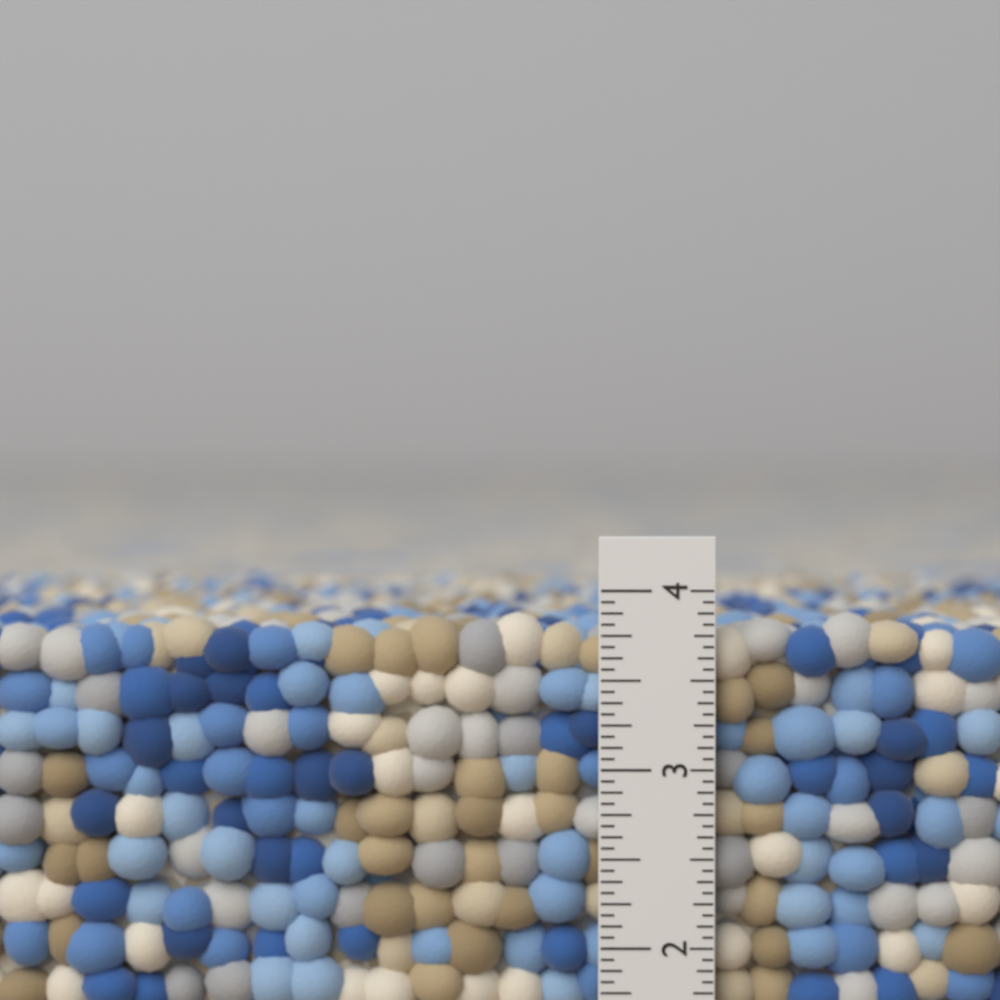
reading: 3.8750 in
